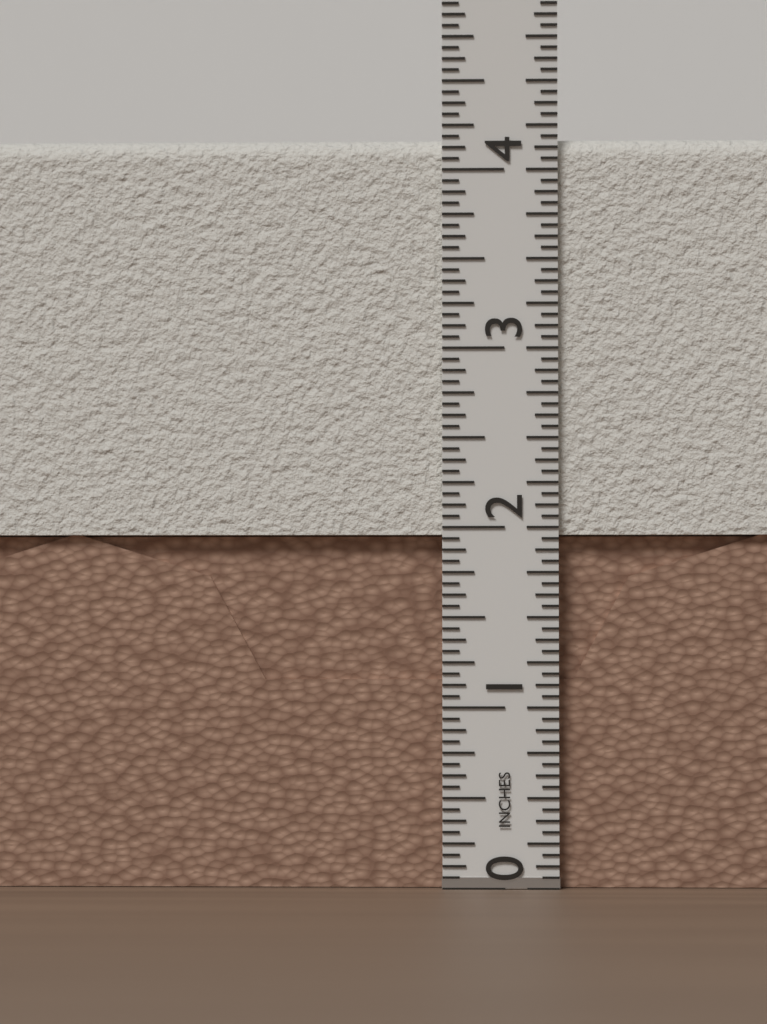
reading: 4.1875 in
